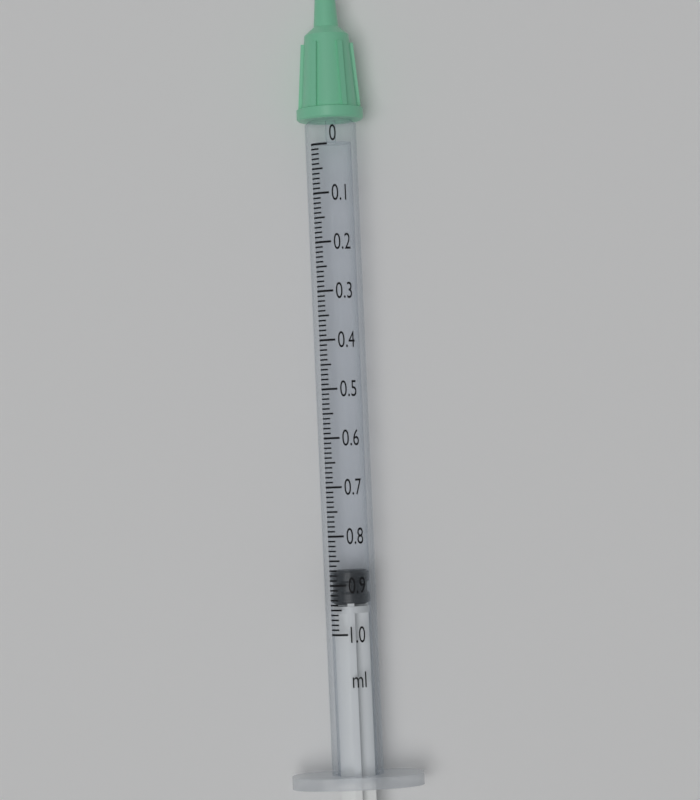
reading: 0.87 ml
